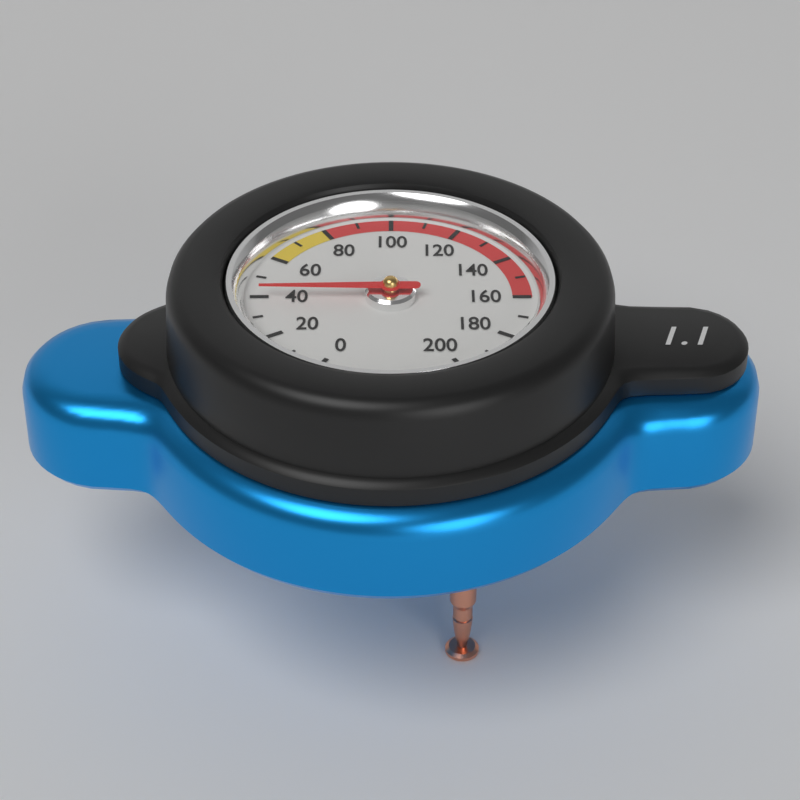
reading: 40 (no unit)
